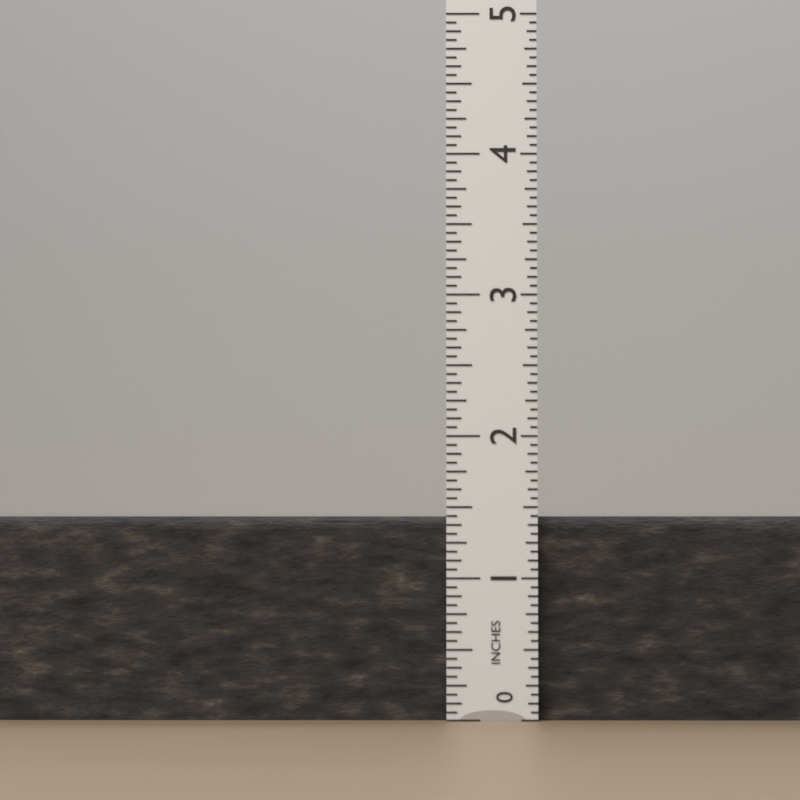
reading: 1.4375 in
